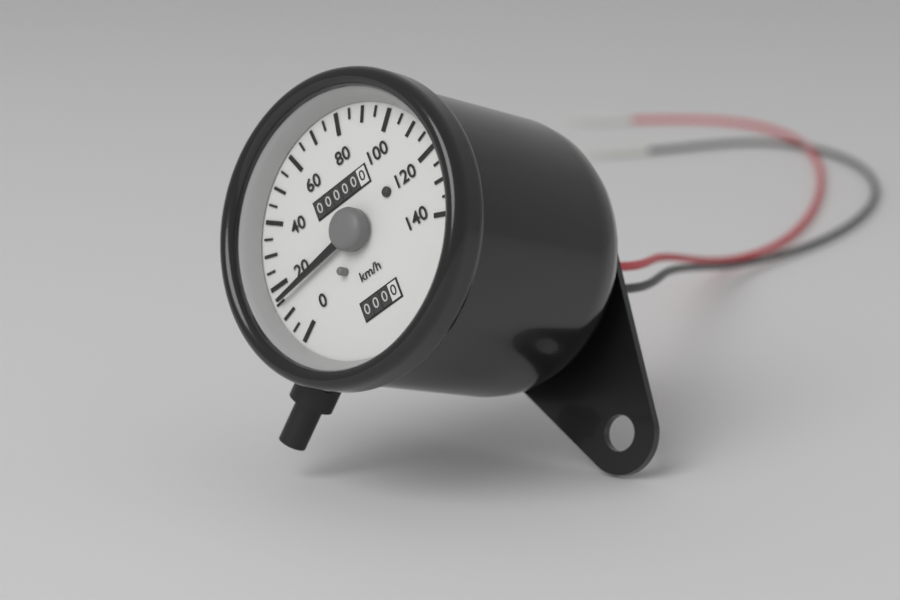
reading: 15 km/h
